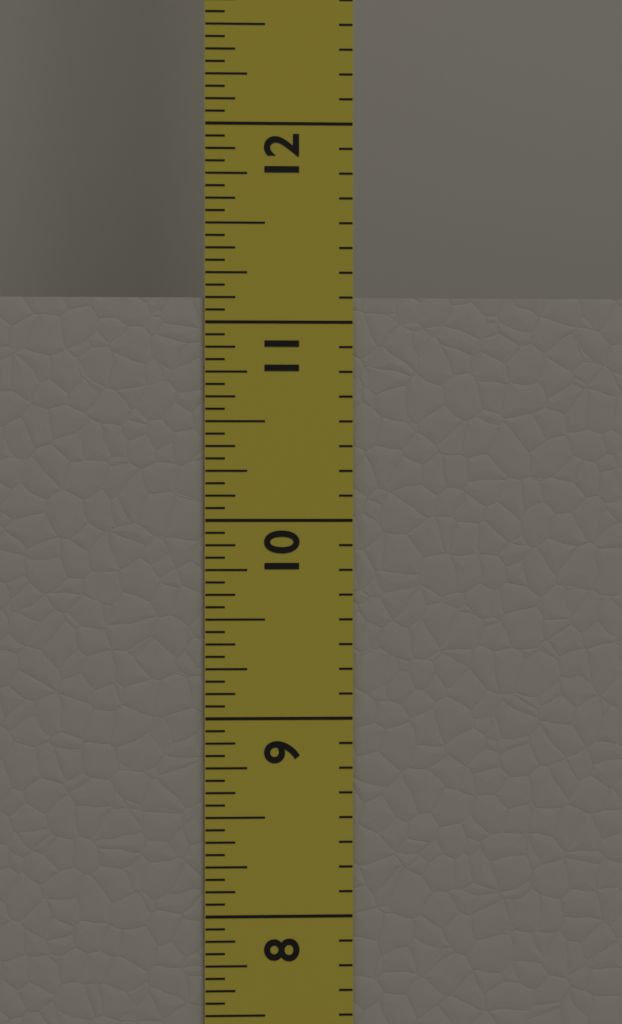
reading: 11.1250 in
